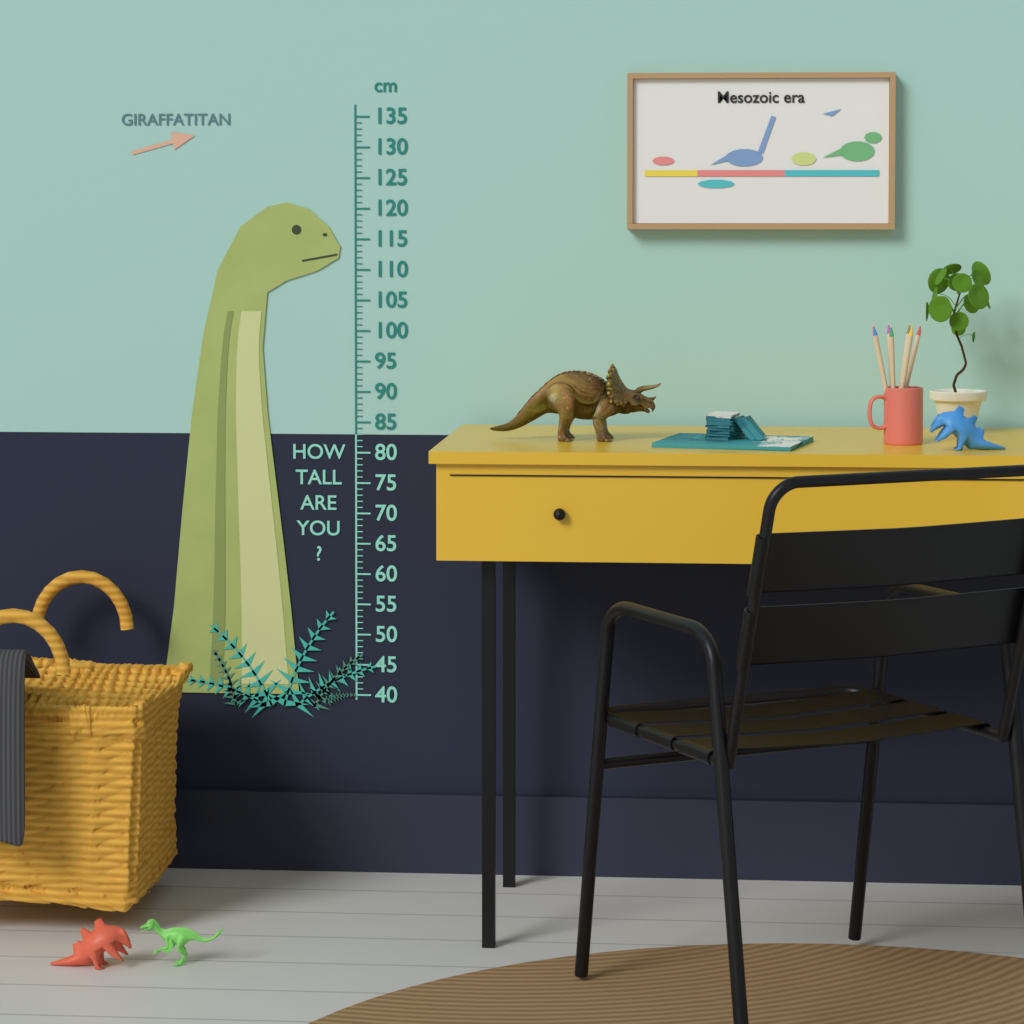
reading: 121 cm
